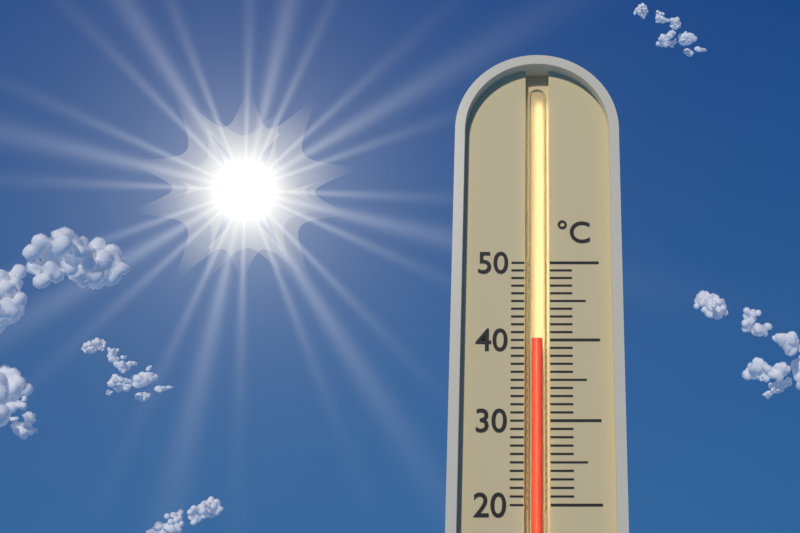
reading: 40 °C
